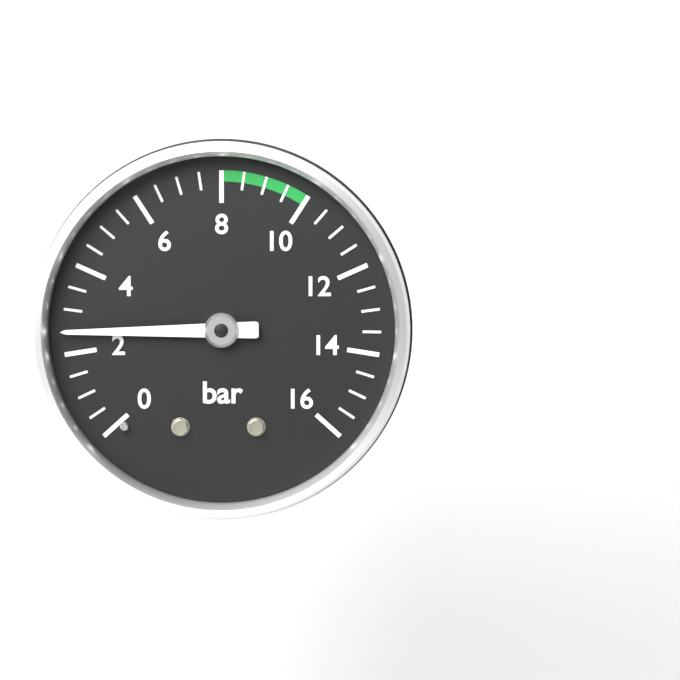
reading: 2.5 bar
